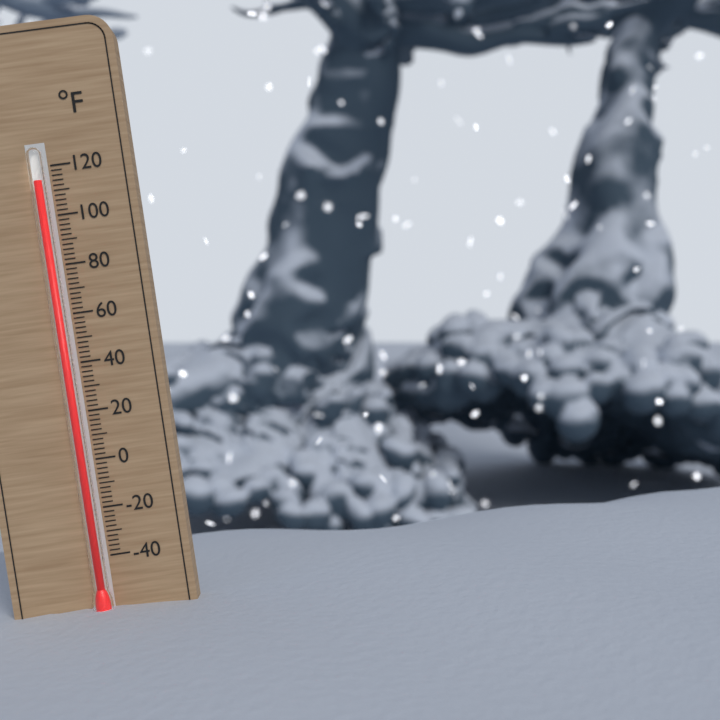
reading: 114 °F
